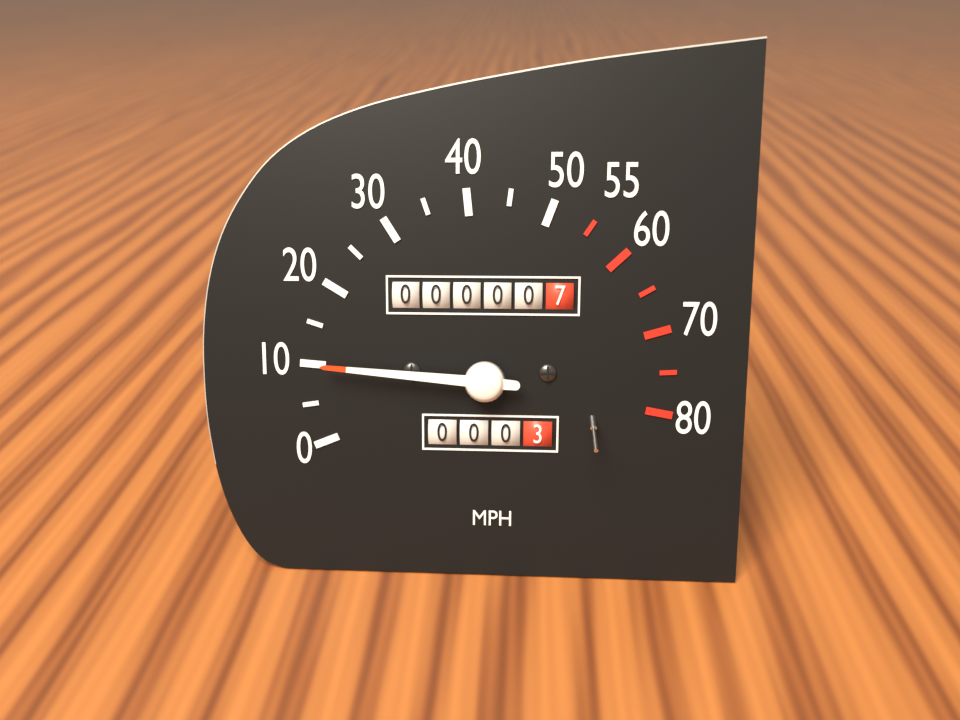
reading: 10 mph
